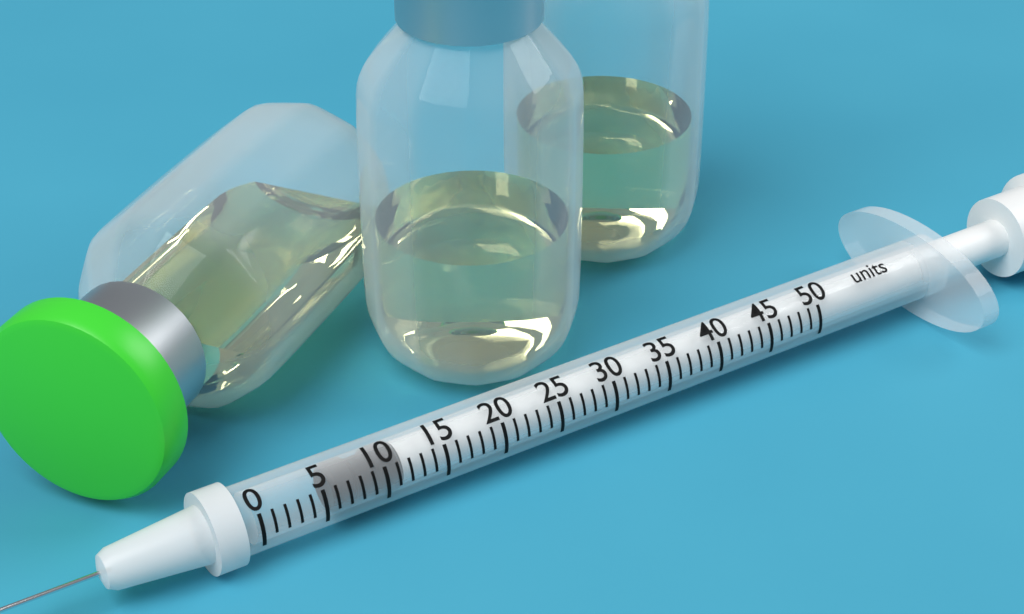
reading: 6 units
